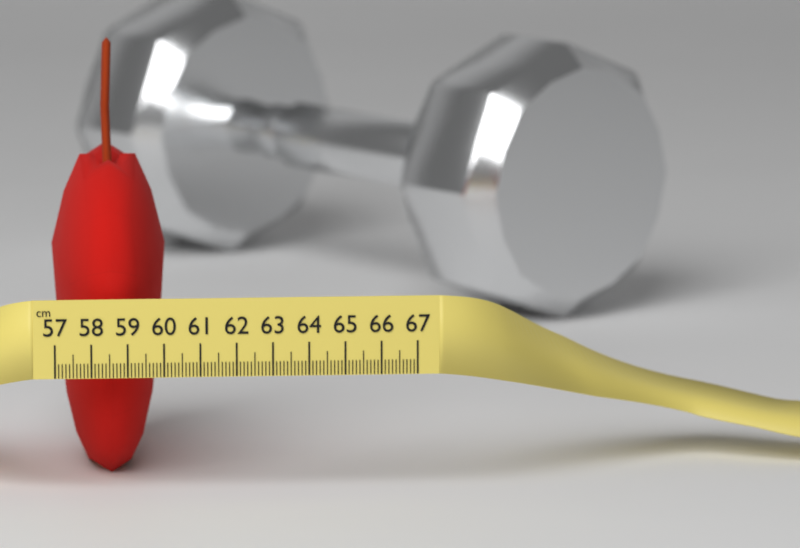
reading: 60.2 cm
